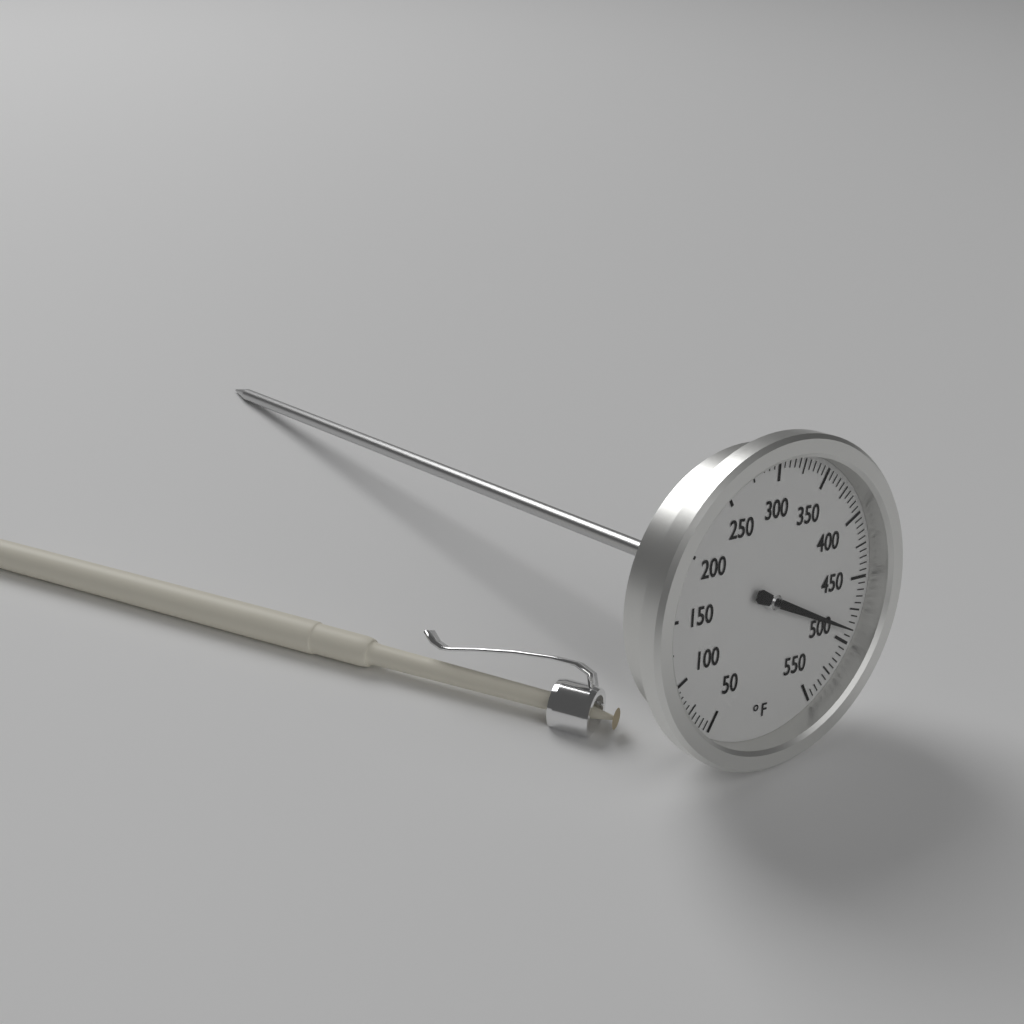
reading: 490 °F
